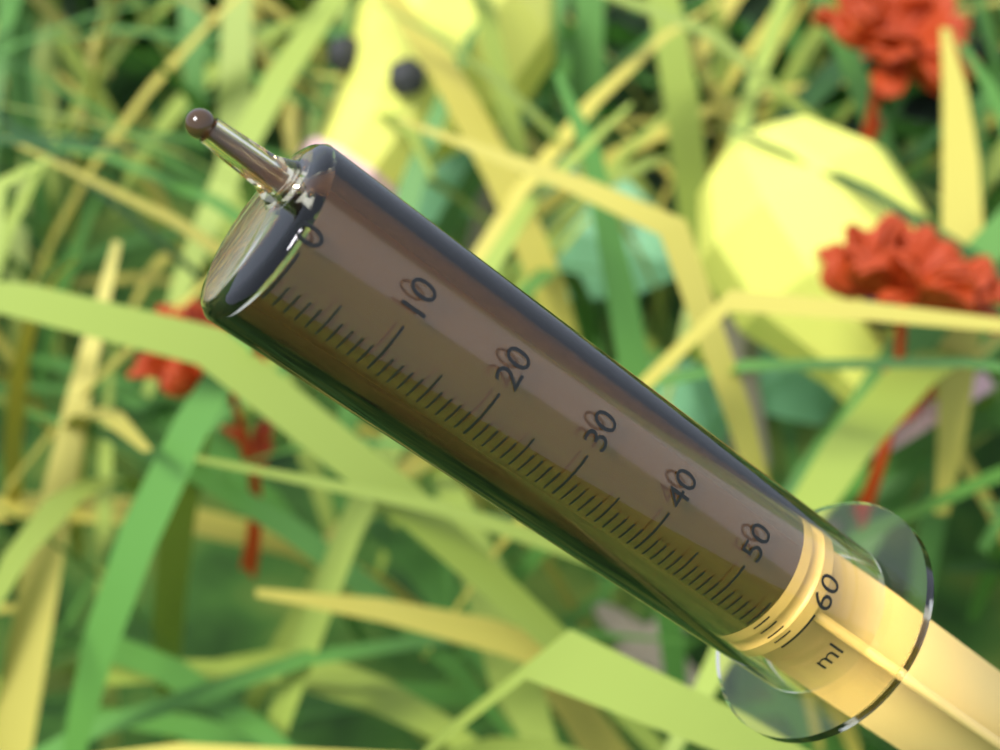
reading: 56 ml
